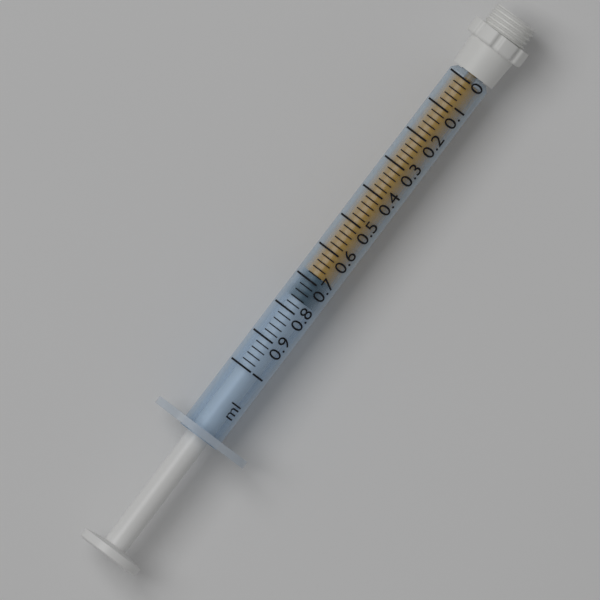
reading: 0.68 ml
